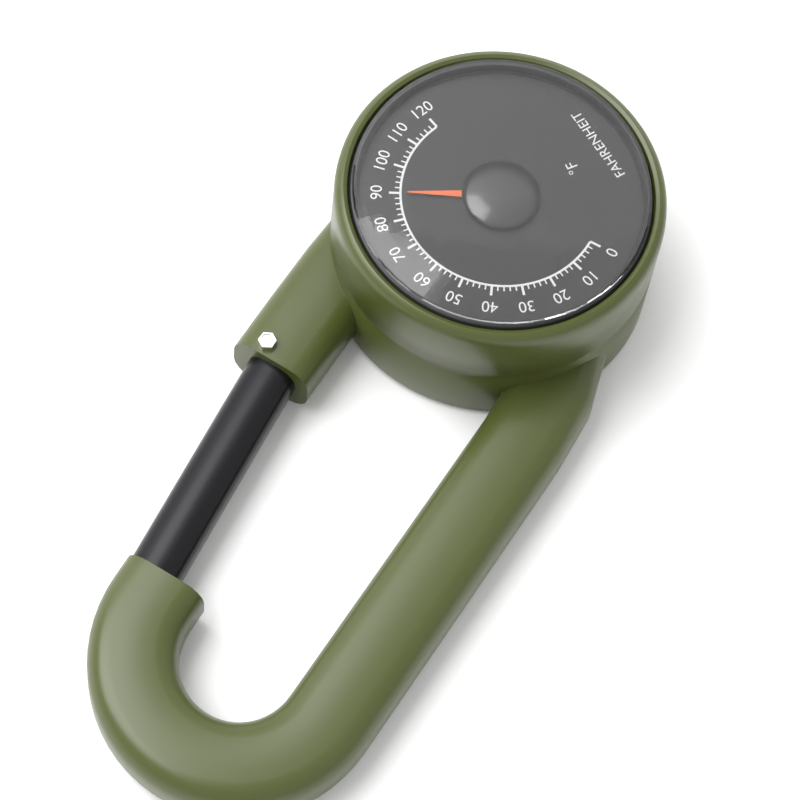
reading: 90 °F
